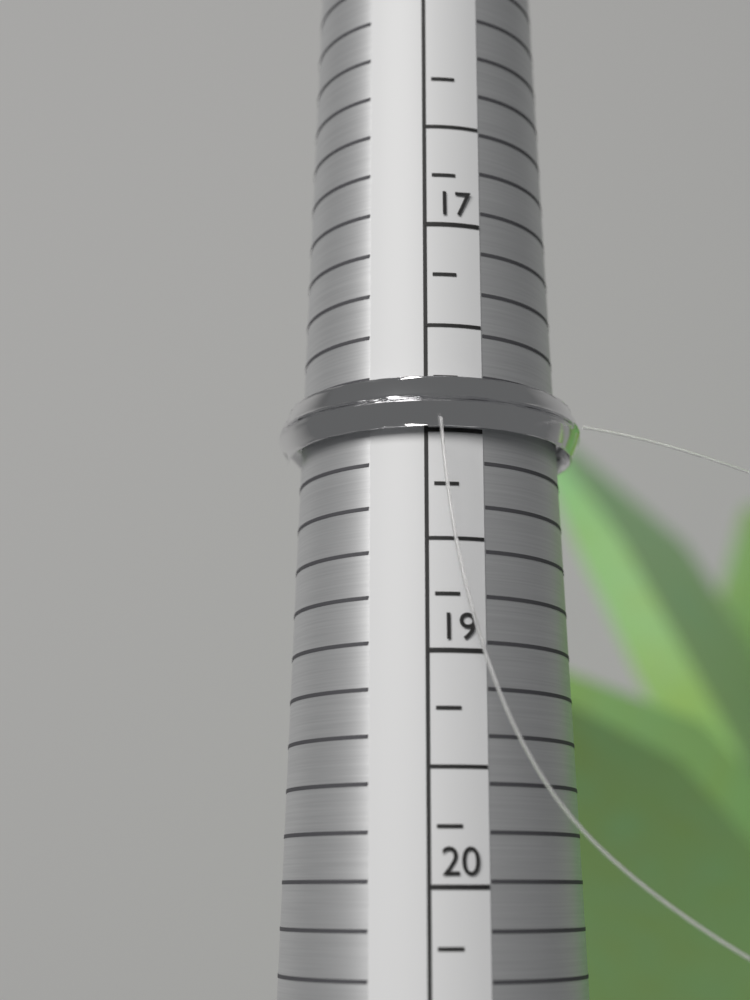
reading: 18.00 (no unit)
